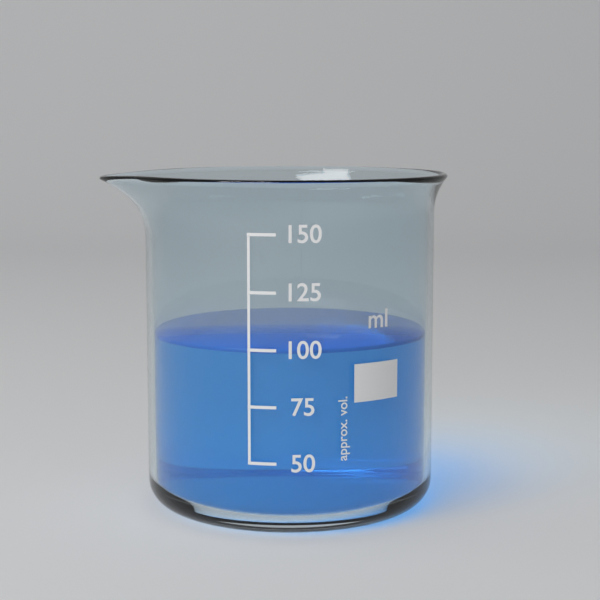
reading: 100 ml
